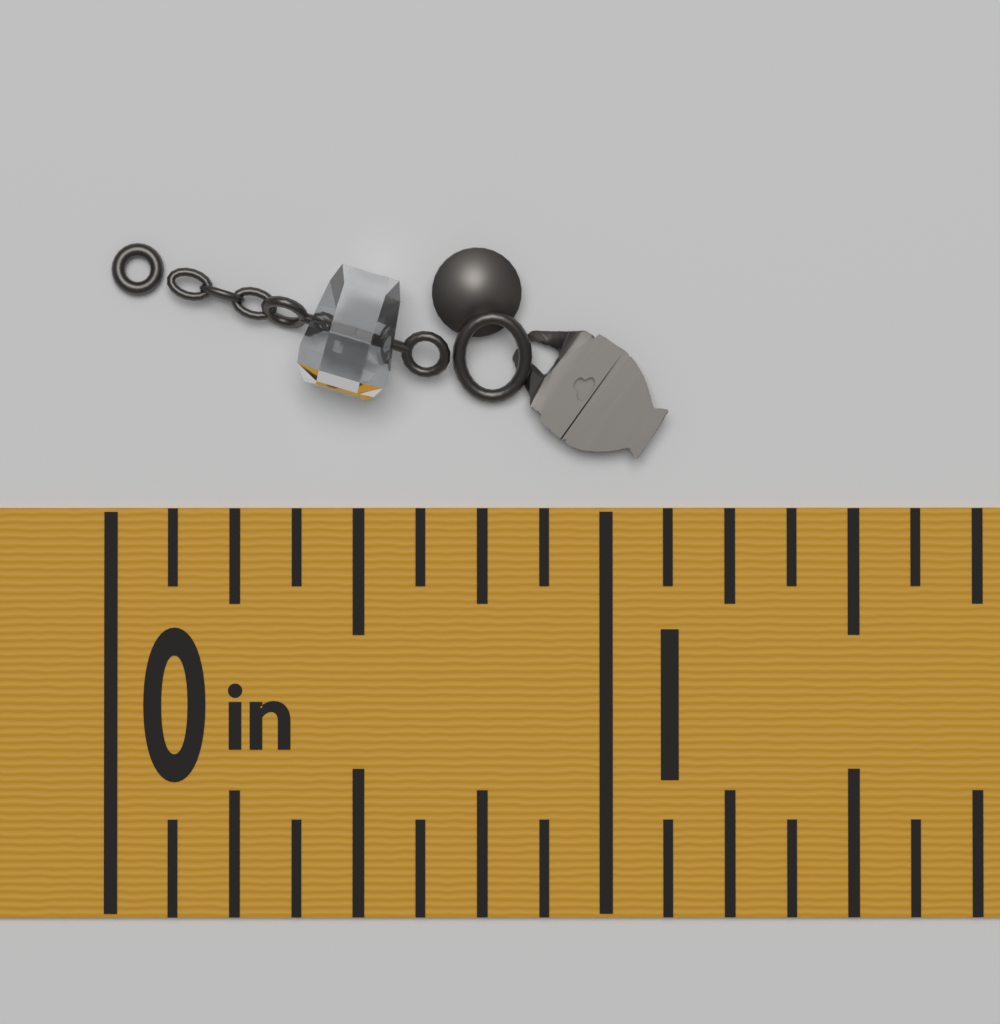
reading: 1.125 in
